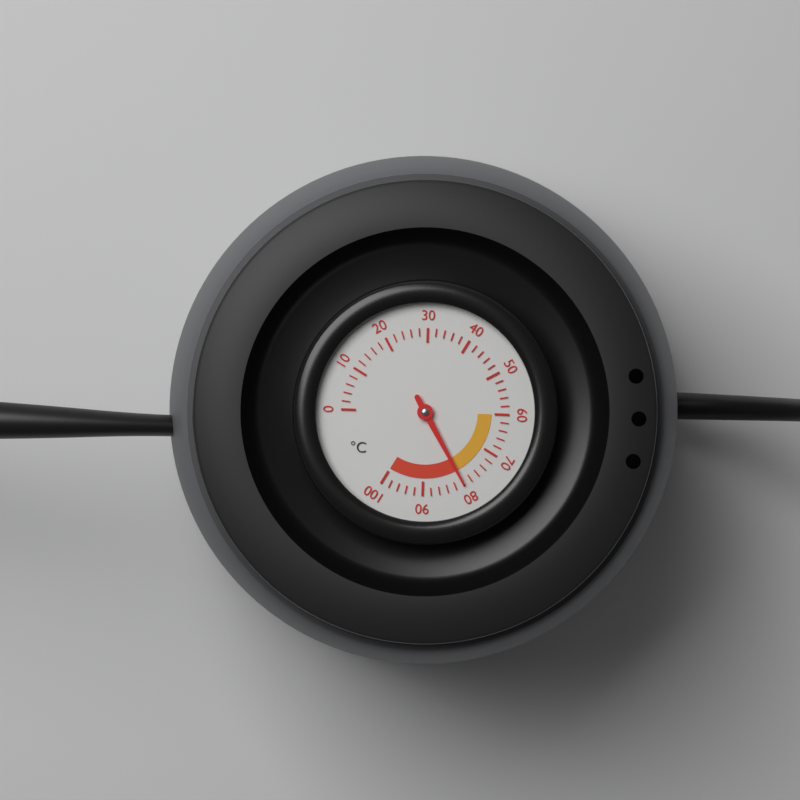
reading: 80 °C
